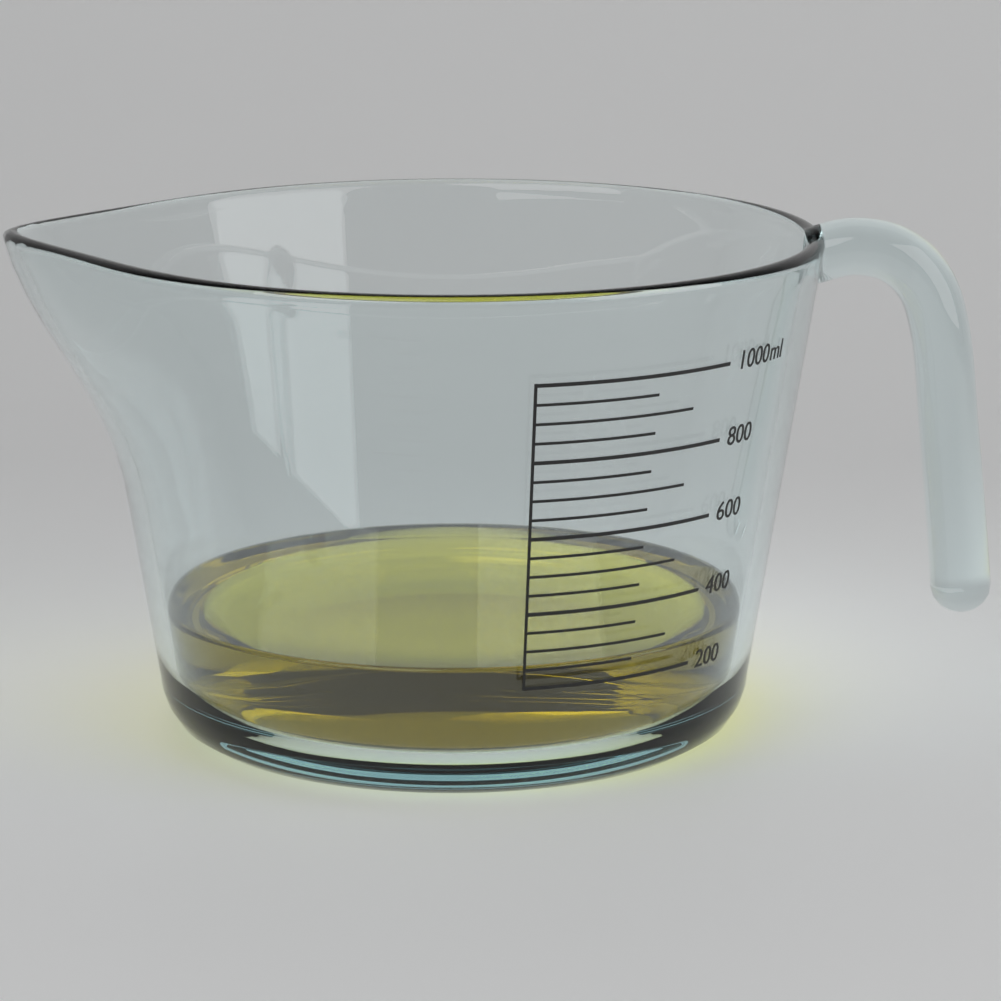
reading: 250 ml
